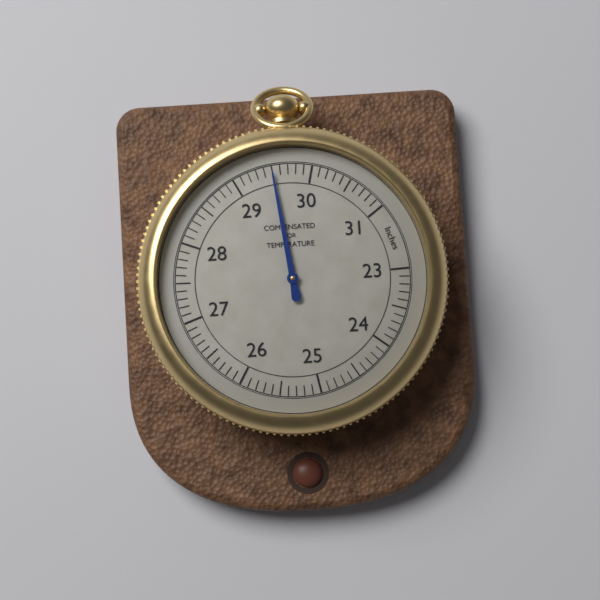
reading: 29.5 inches
